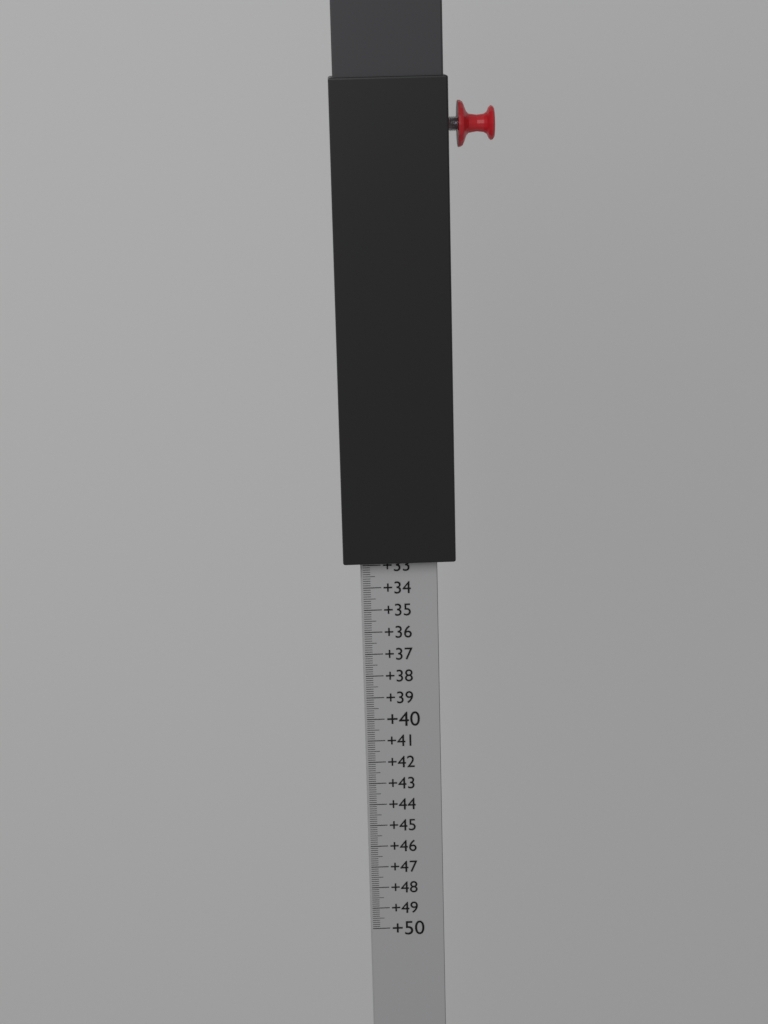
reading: 32.8 (no unit)
